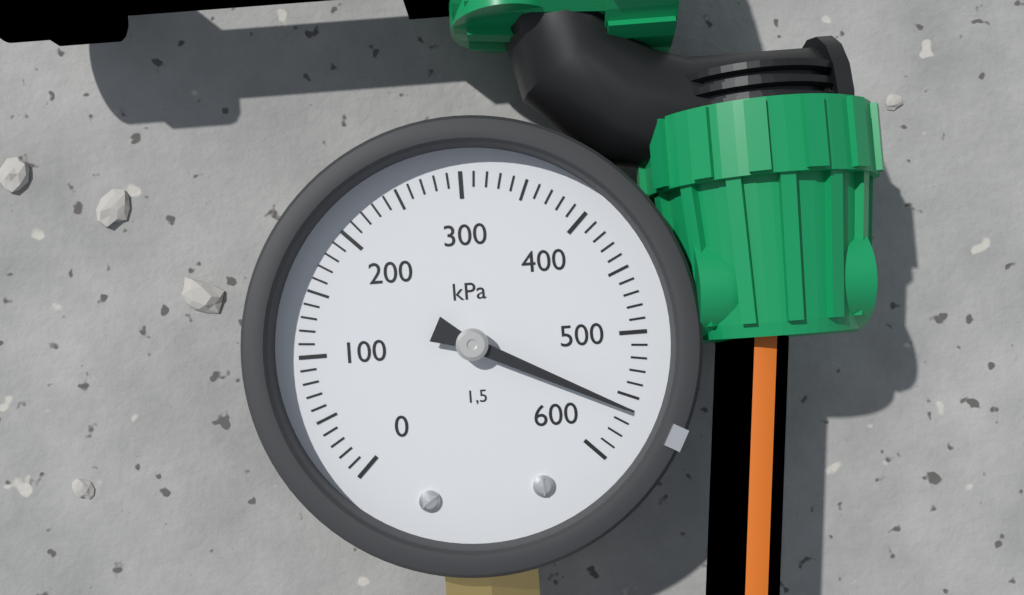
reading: 560 kPa
